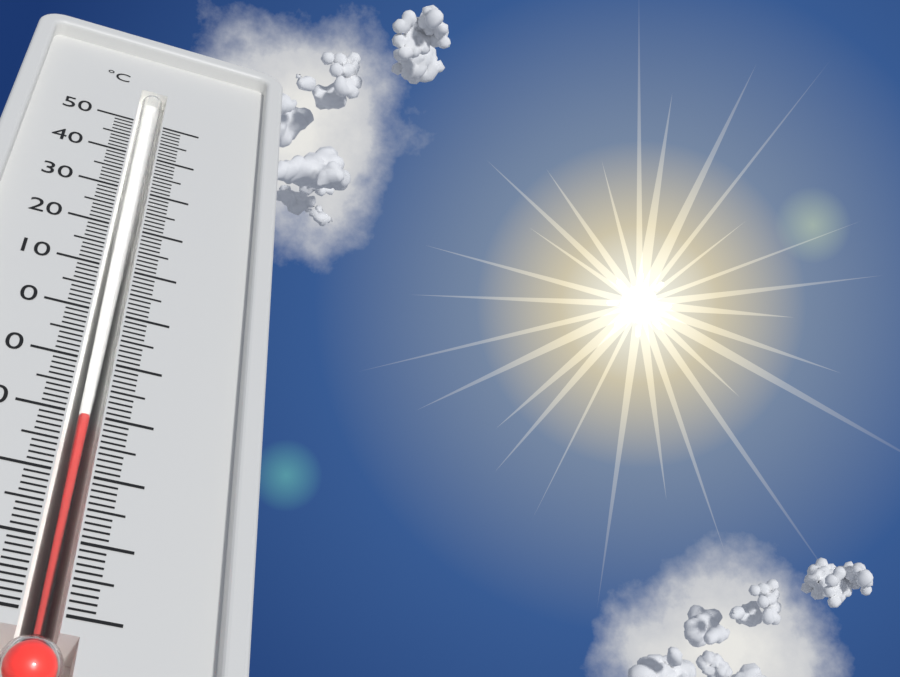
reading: -20 °C
